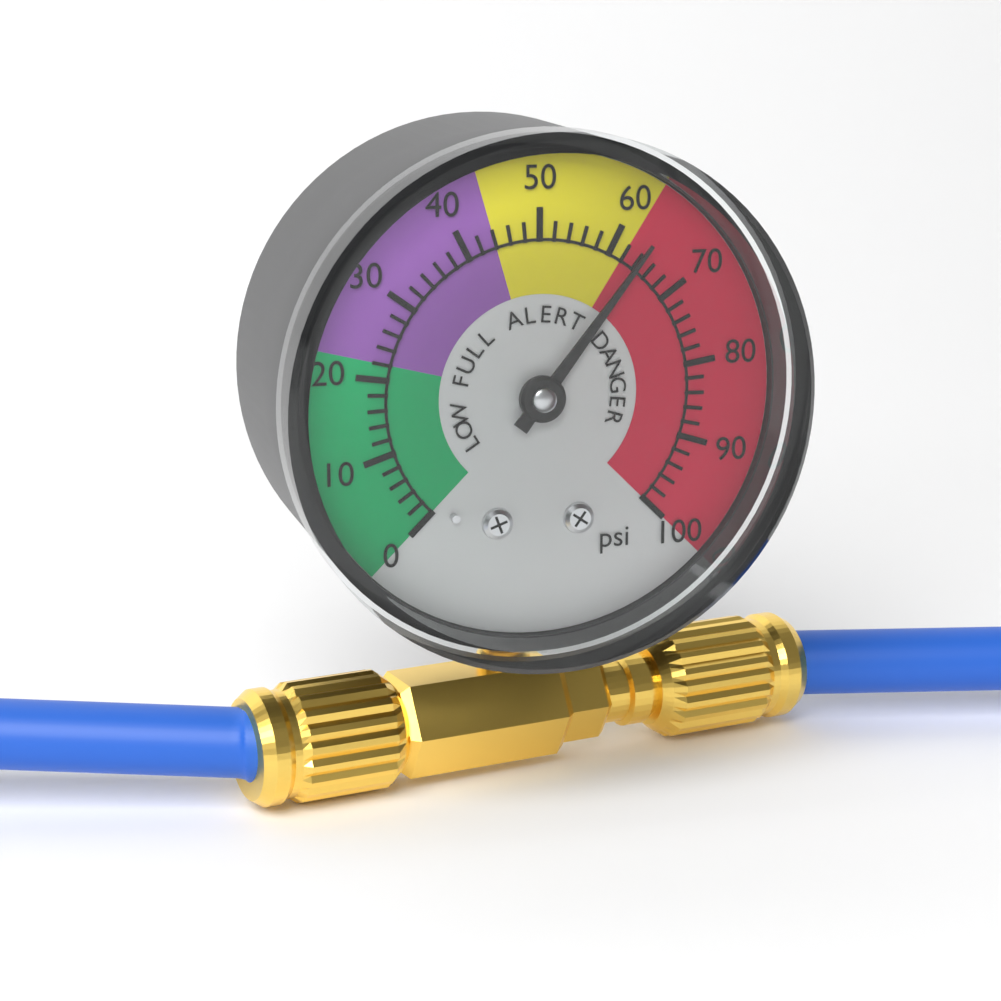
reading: 64 psi
